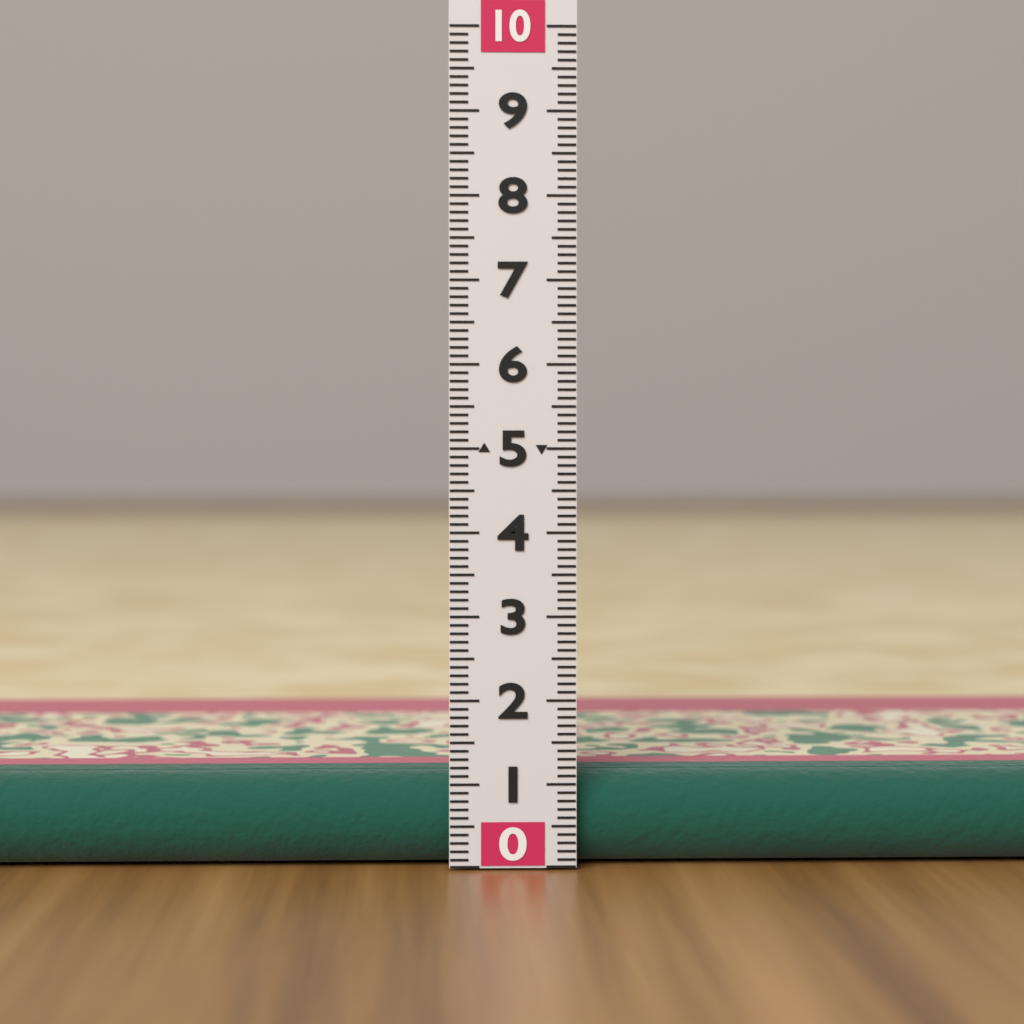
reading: 1.1 (no unit)
